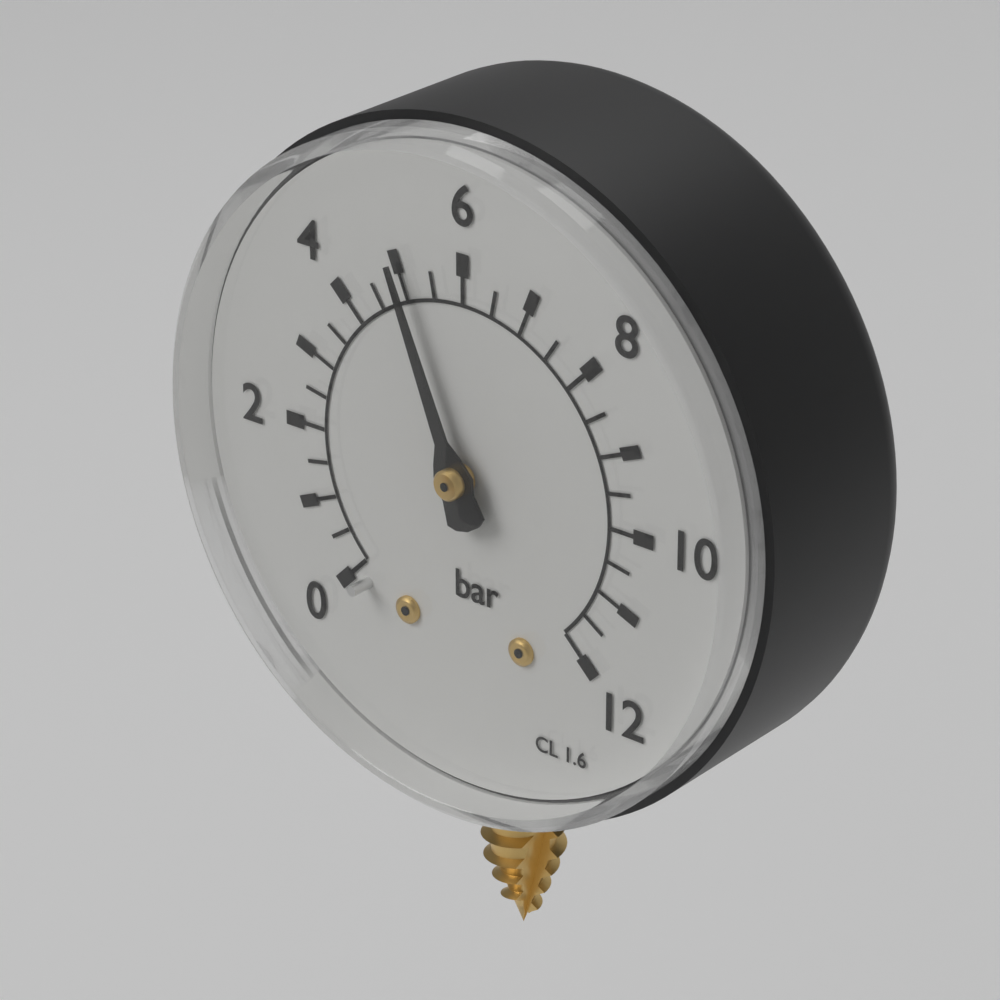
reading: 5.0 bar
